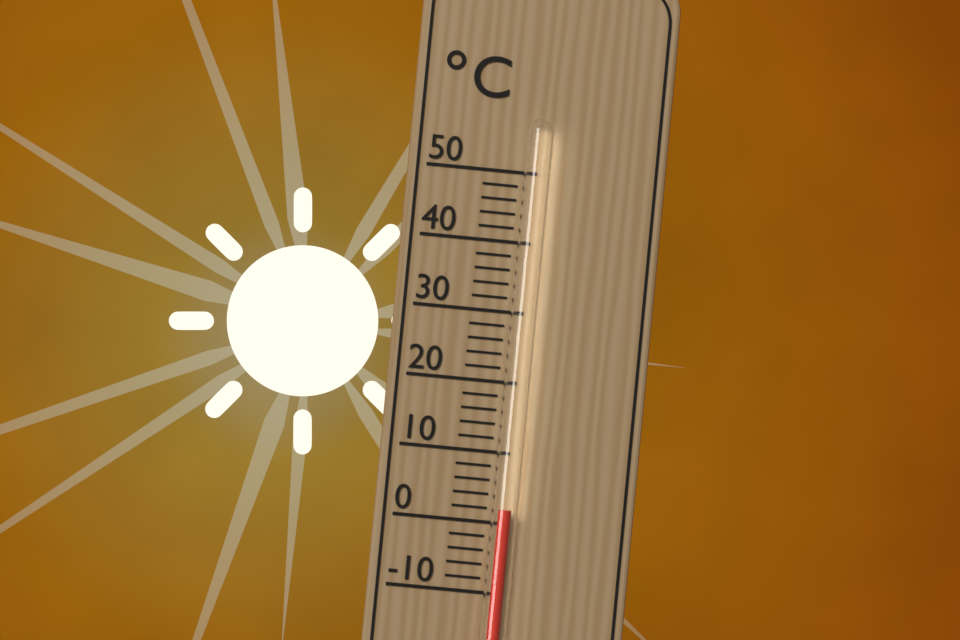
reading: 2 °C
